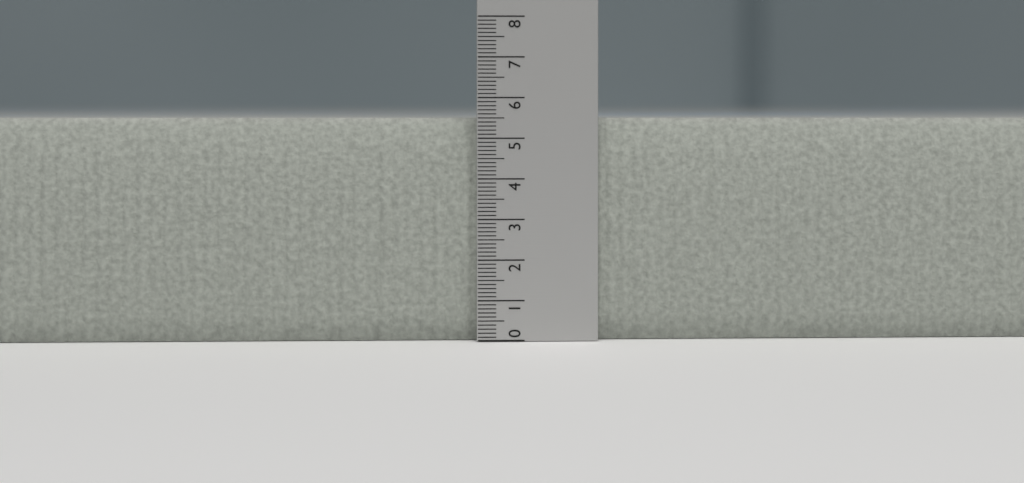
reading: 5.5 (no unit)
